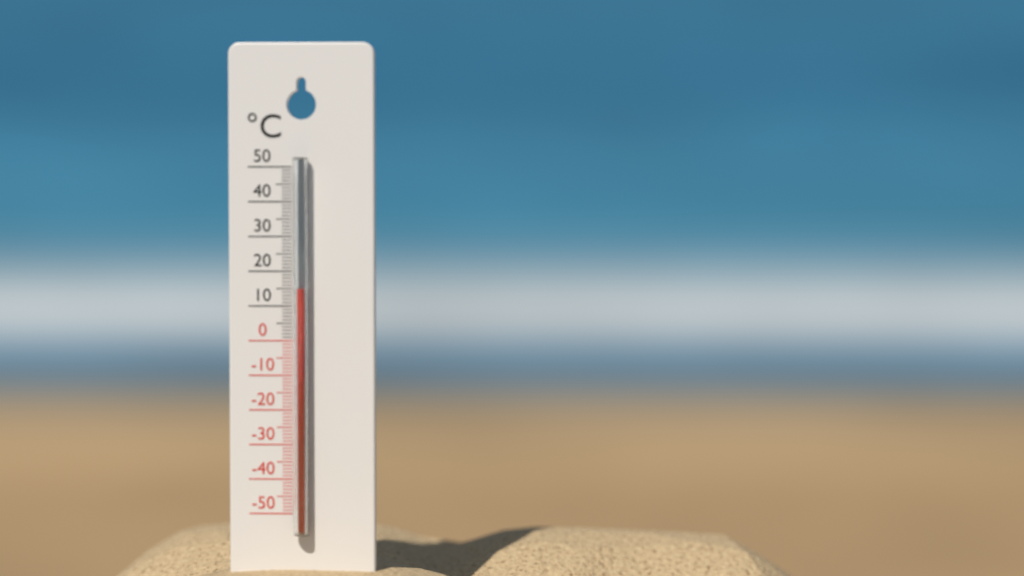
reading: 15 °C
